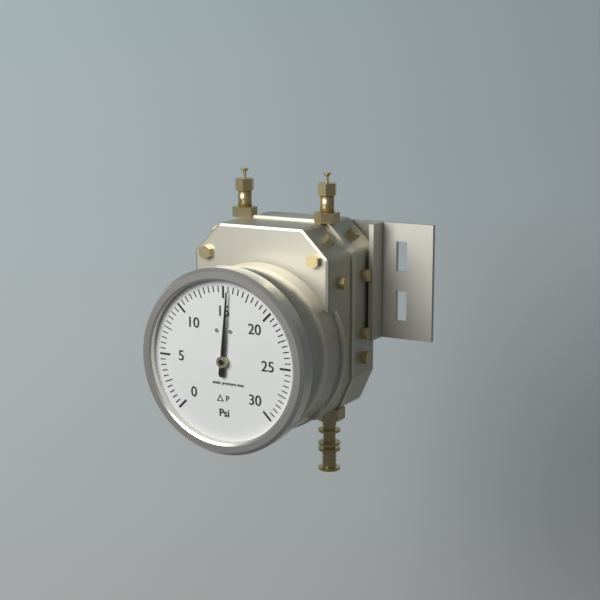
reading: 15.5 psi
